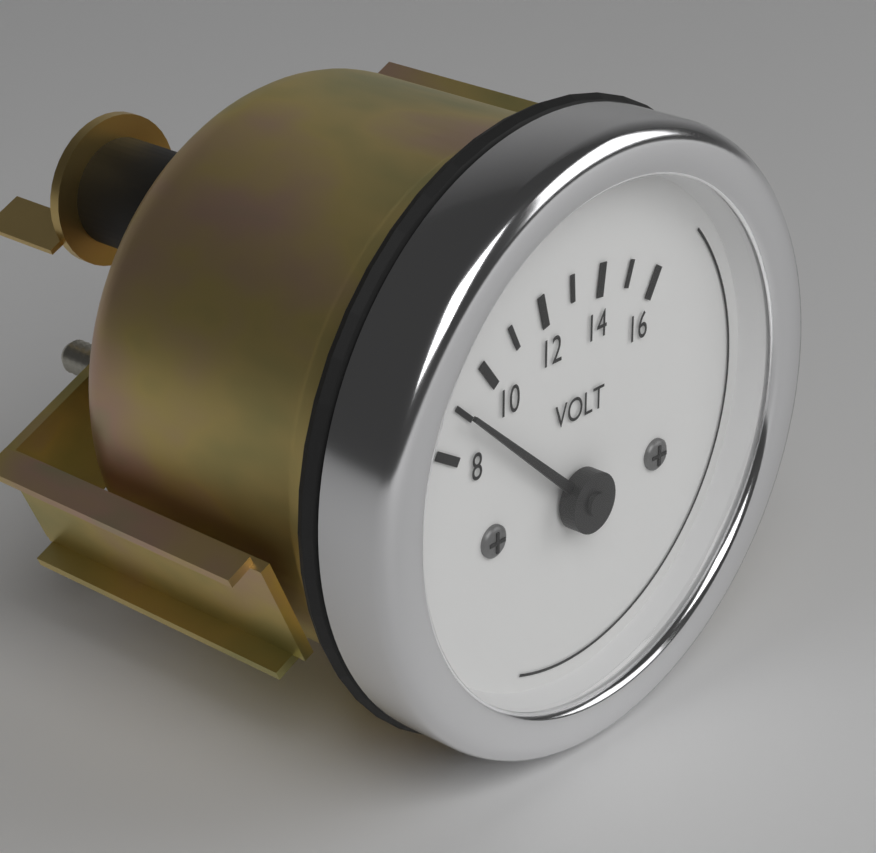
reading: 9 V
